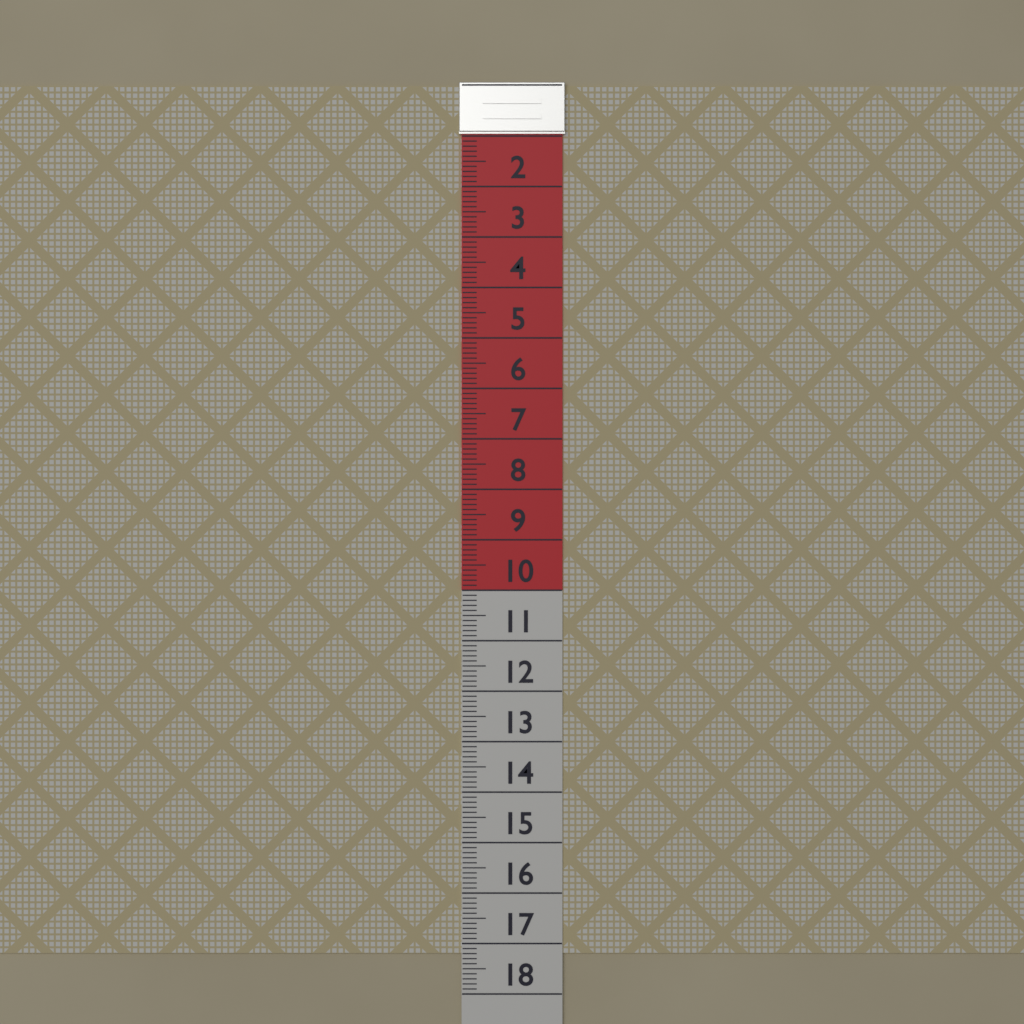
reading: 17.2 (no unit)
